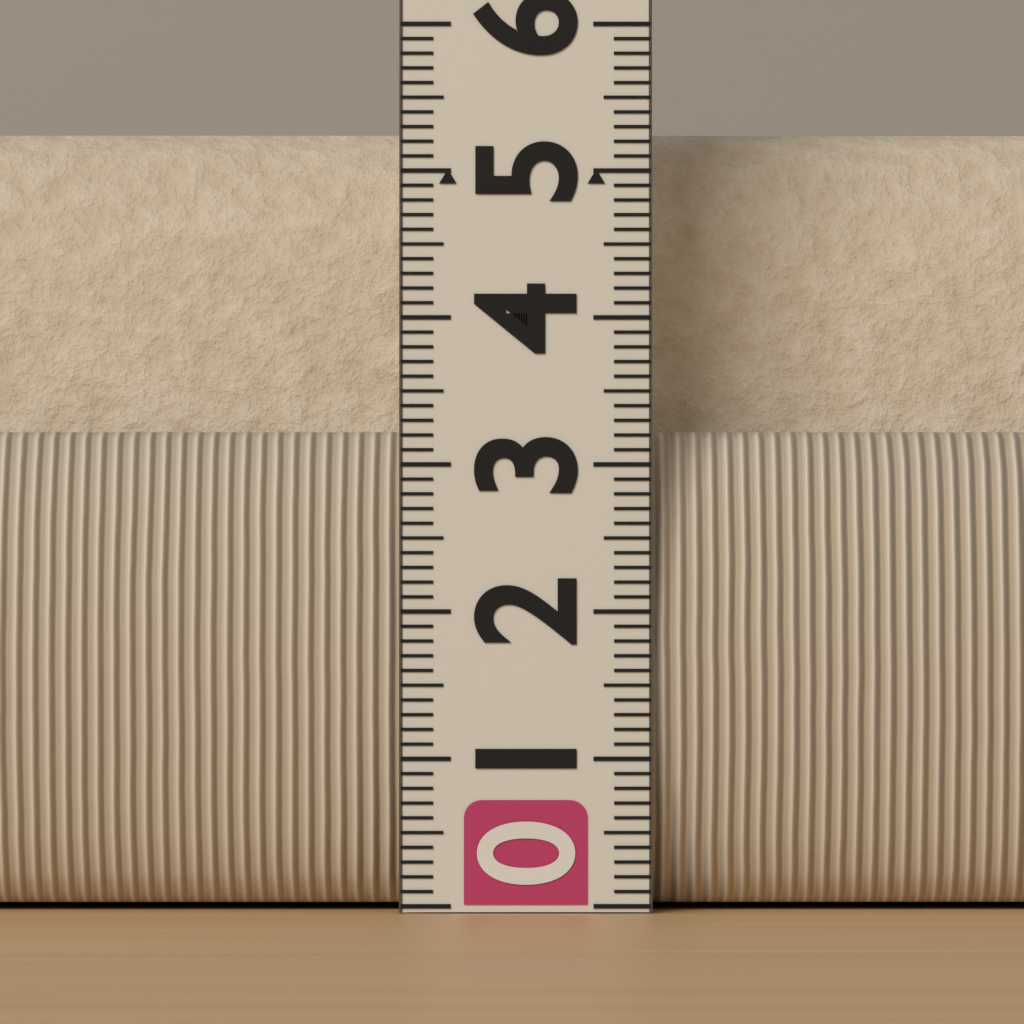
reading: 5.4 (no unit)
